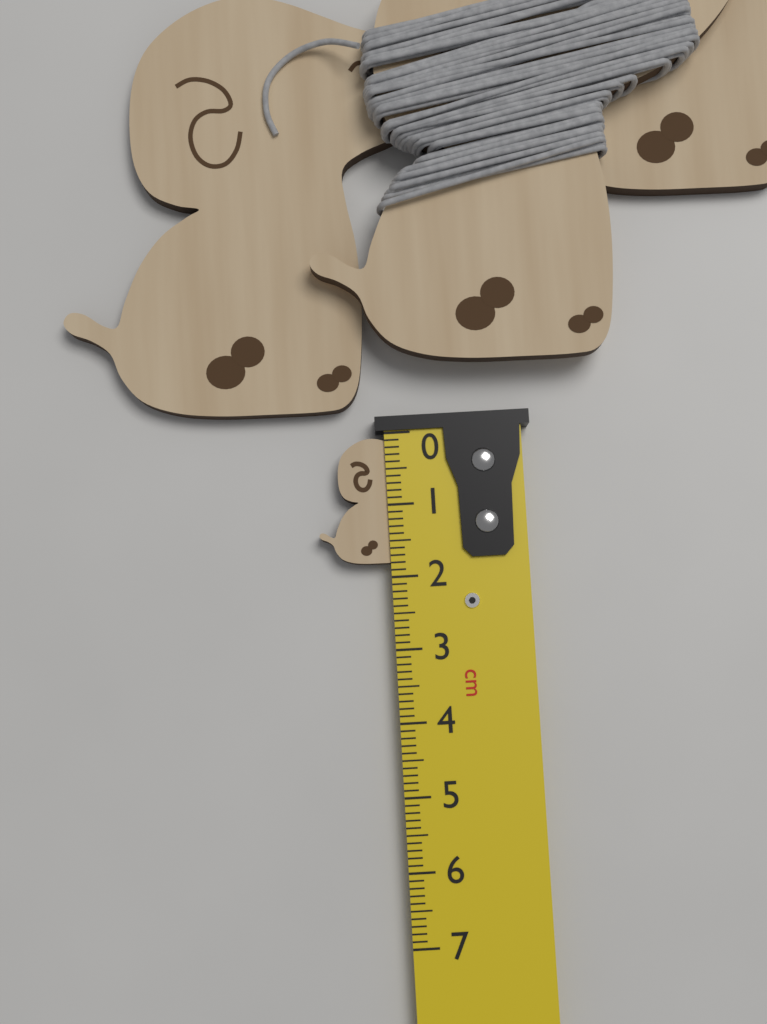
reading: 1.8 cm
